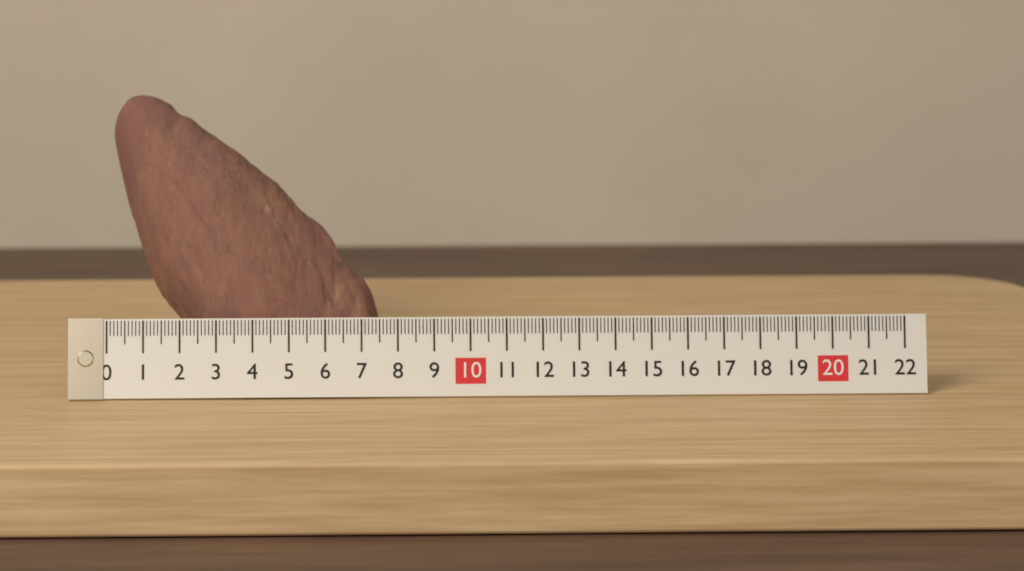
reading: 7.5 (no unit)
